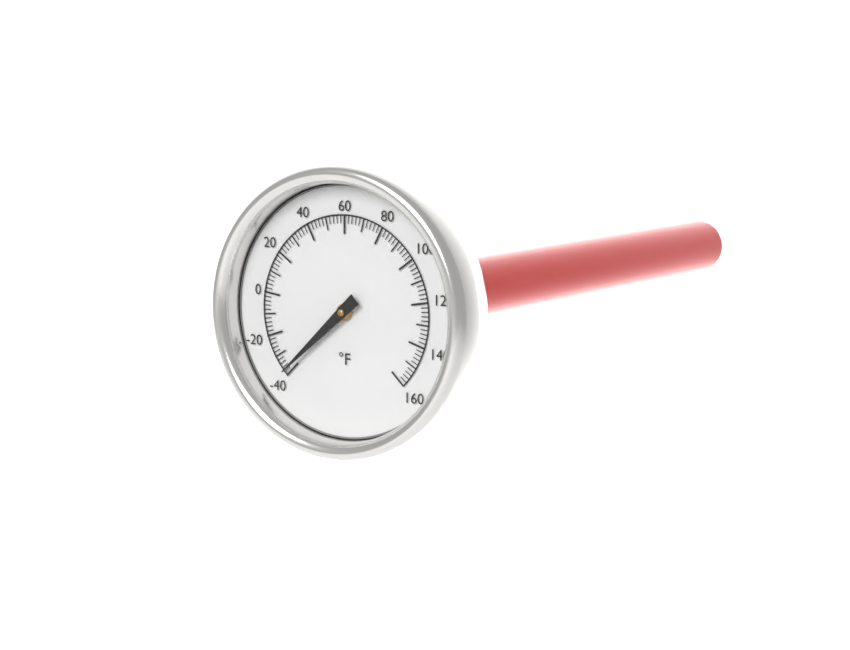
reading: -38 °F
